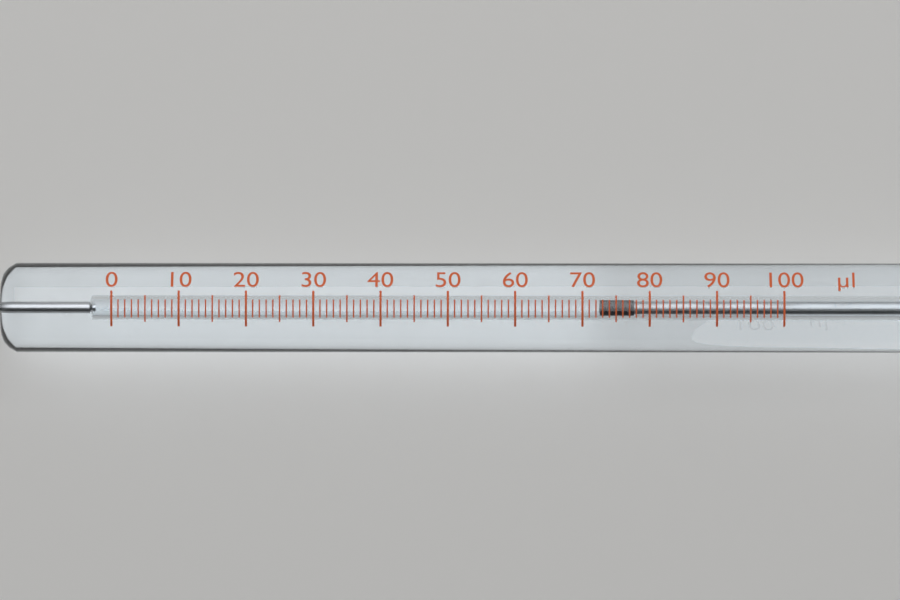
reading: 73 µl
